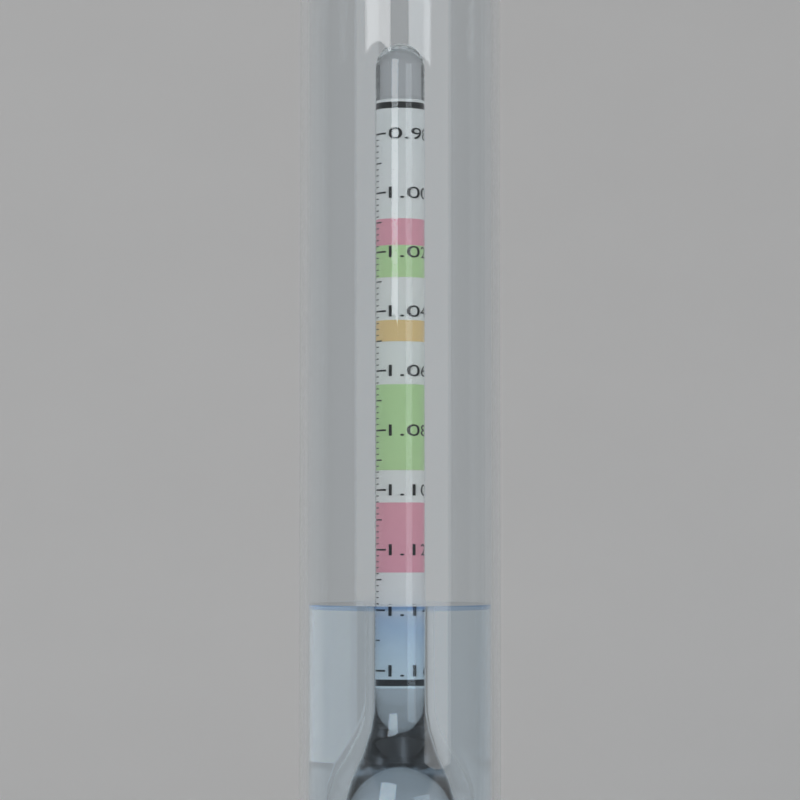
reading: 1.138 (no unit)
